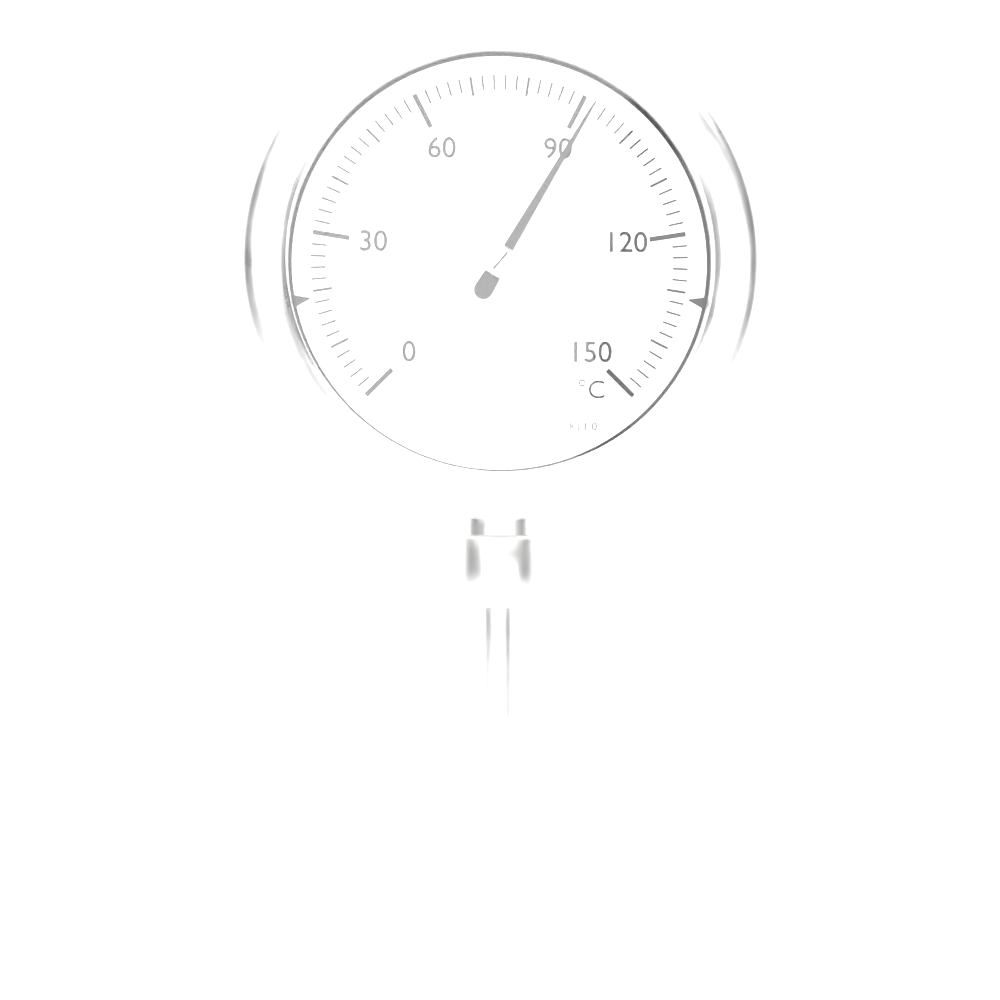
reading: 92 °C
